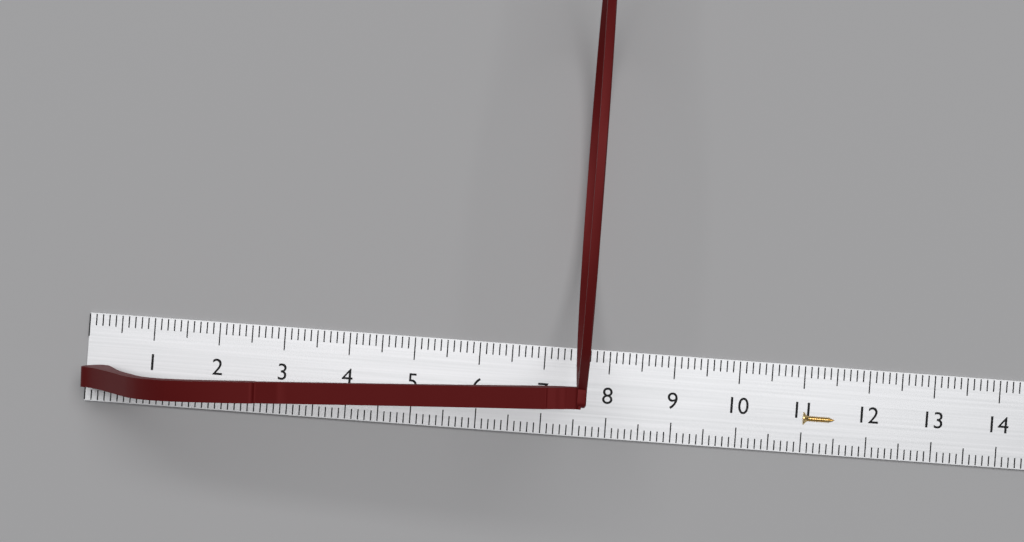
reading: 7.6 cm
